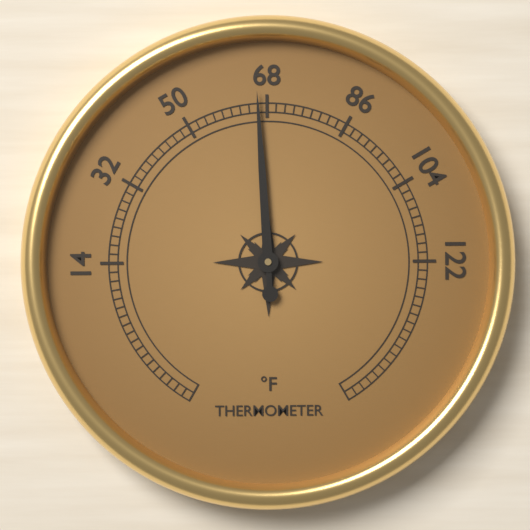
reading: 66 °F
